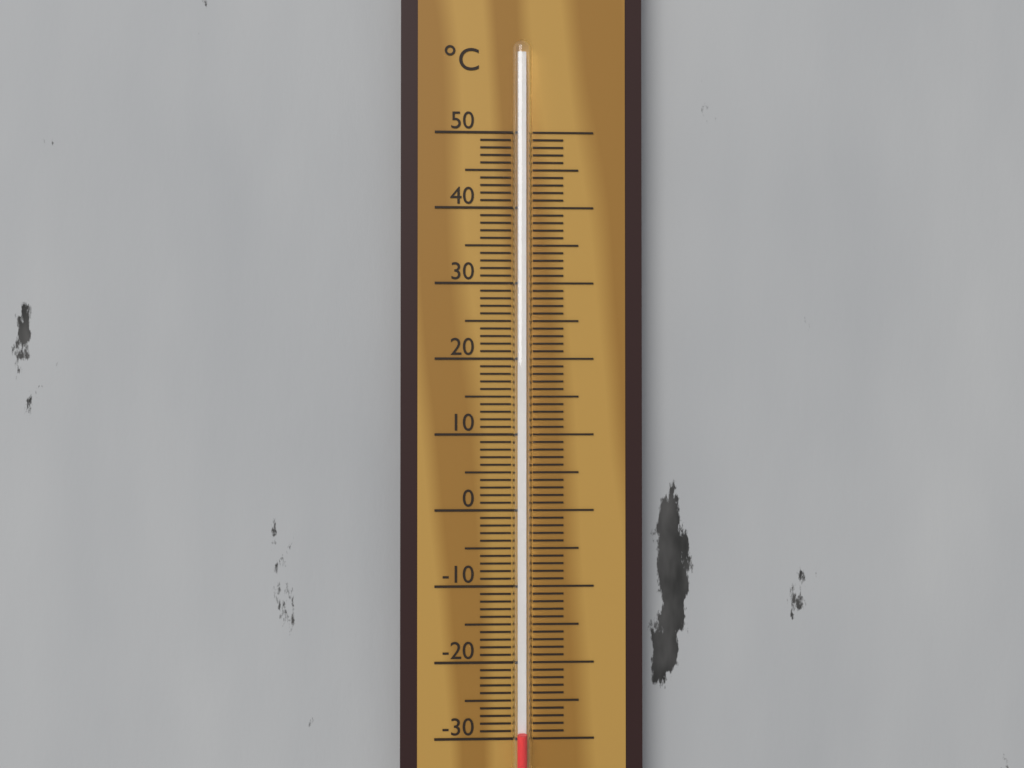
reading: -29 °C
